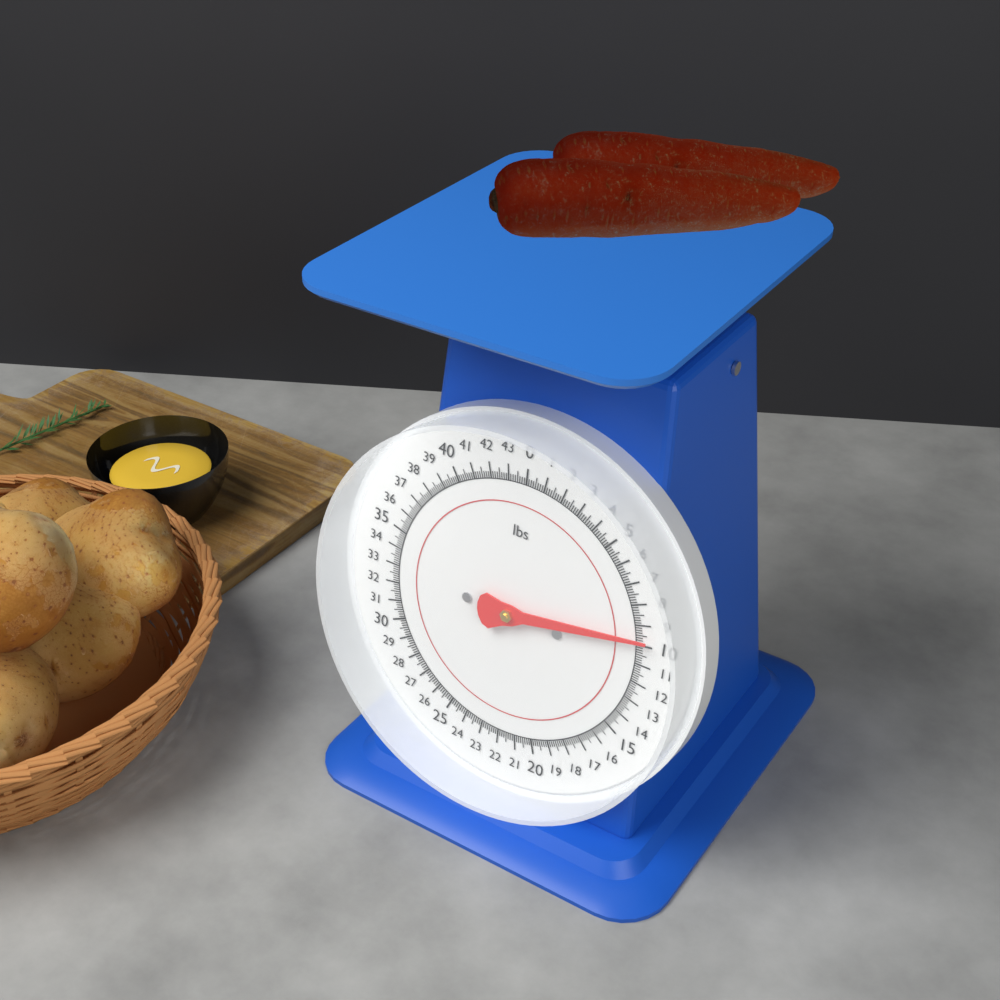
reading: 9.750 lbs
